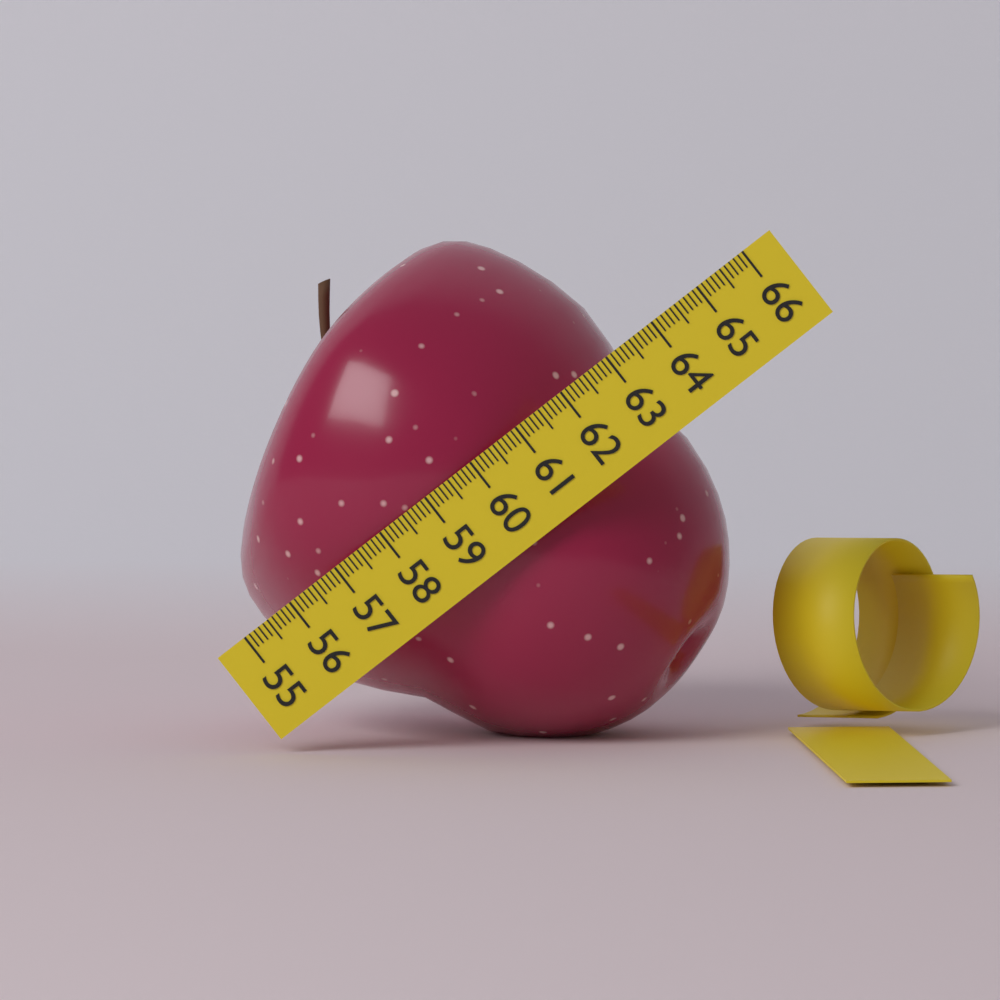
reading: 63.0 (no unit)
